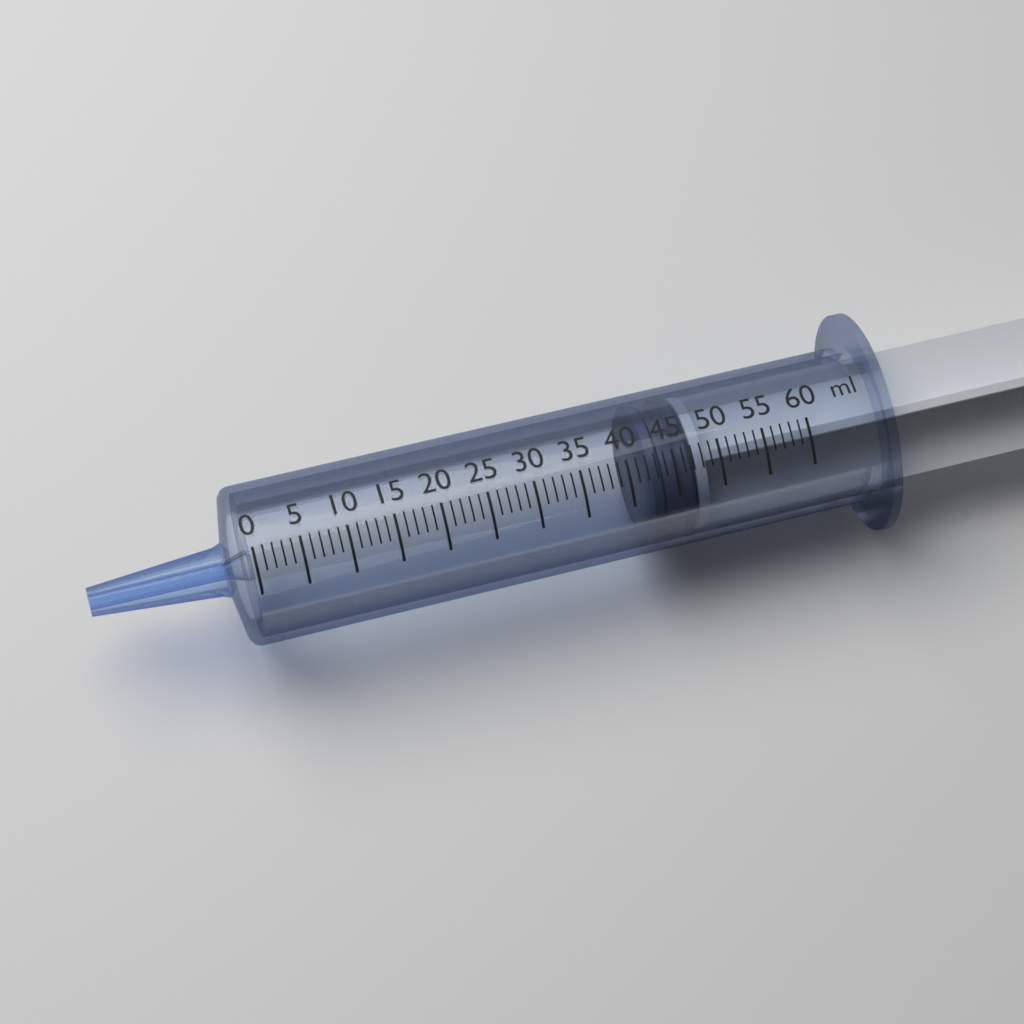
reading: 42 ml
